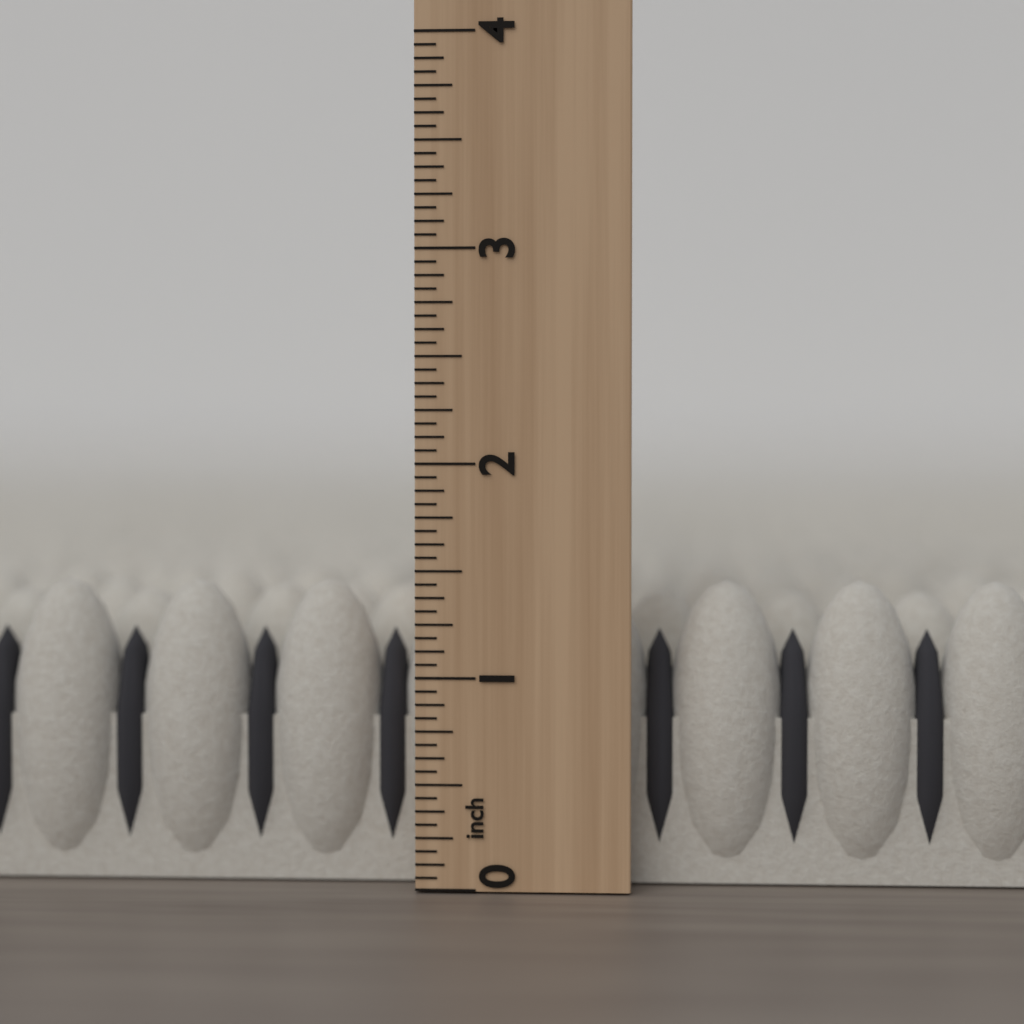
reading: 1.4375 inch
